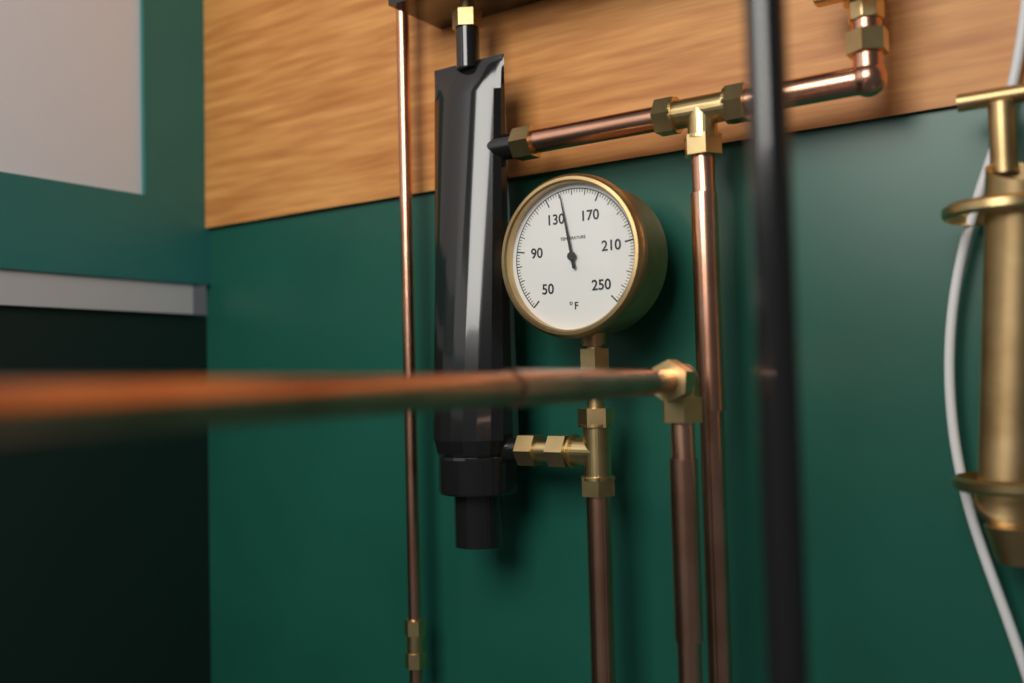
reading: 142 °F
